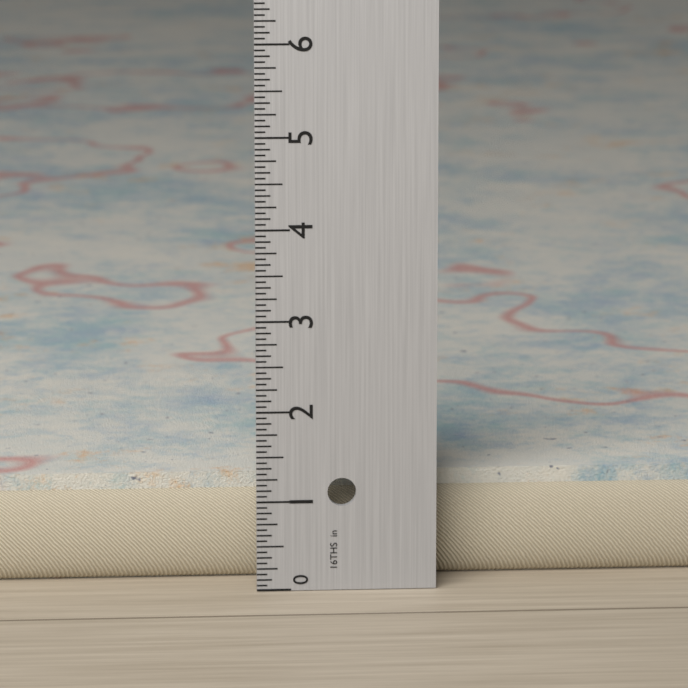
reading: 1.1875 in
